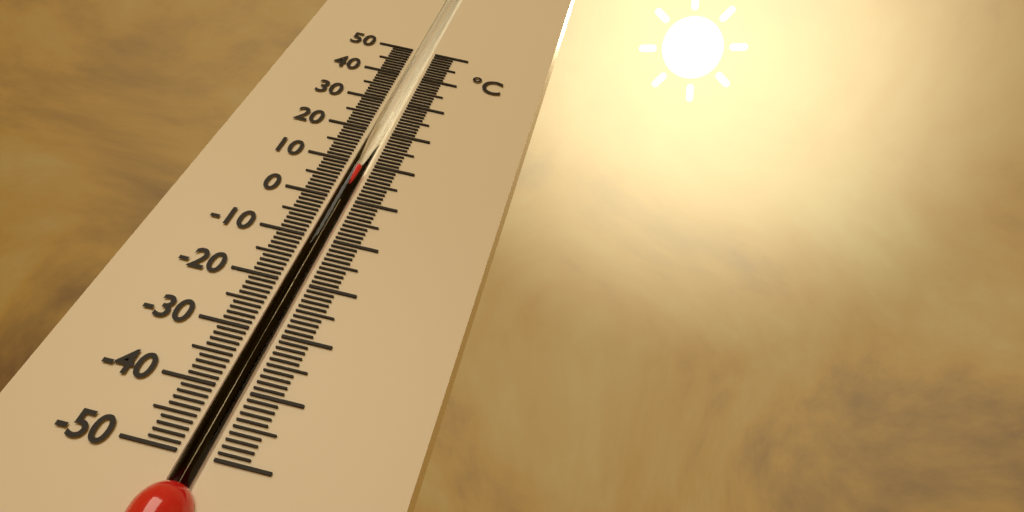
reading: 9 °C
